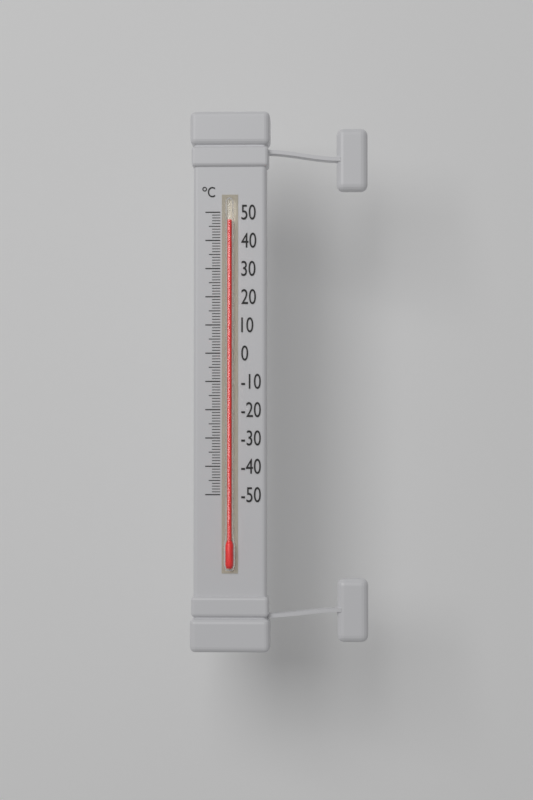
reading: 47 °C
